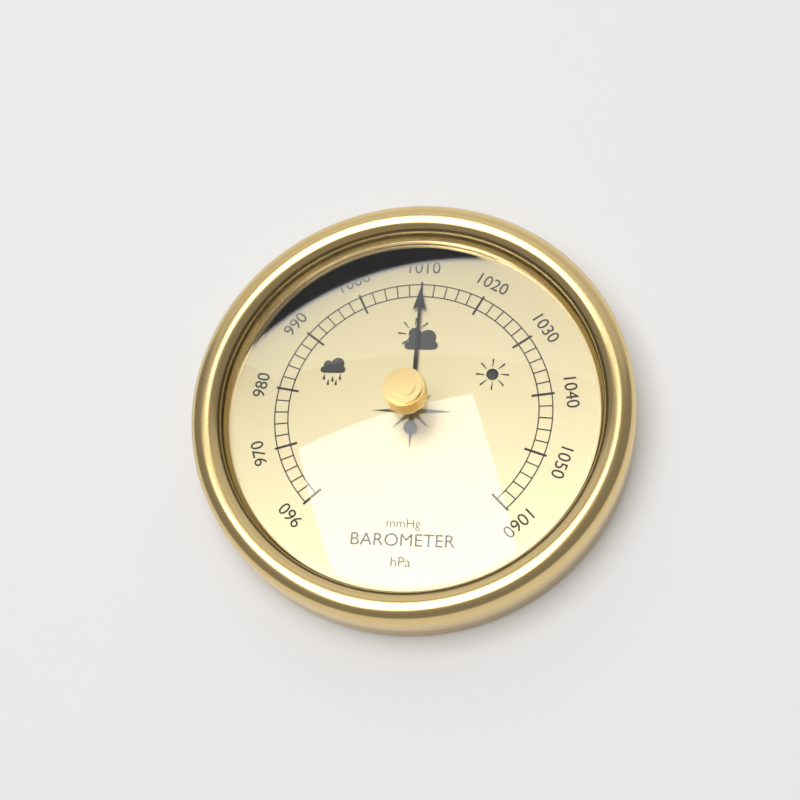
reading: 1010 hPa
